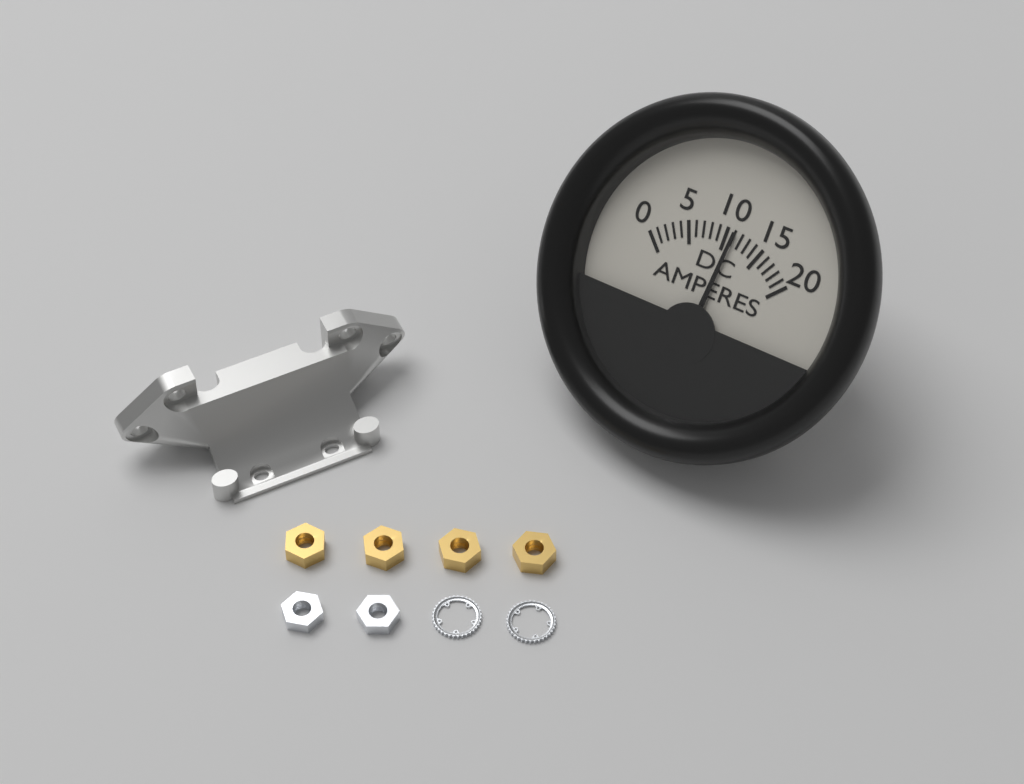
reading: 11 A
